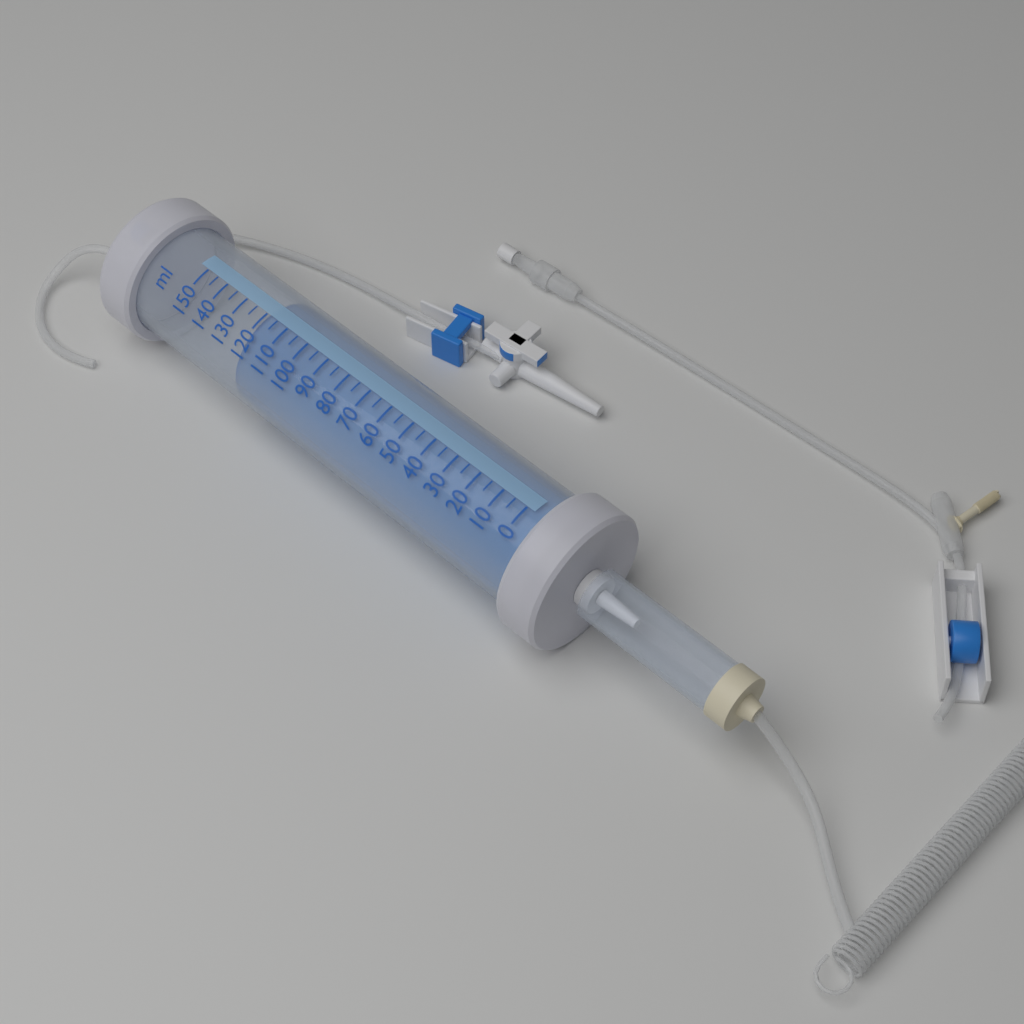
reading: 120 ml
